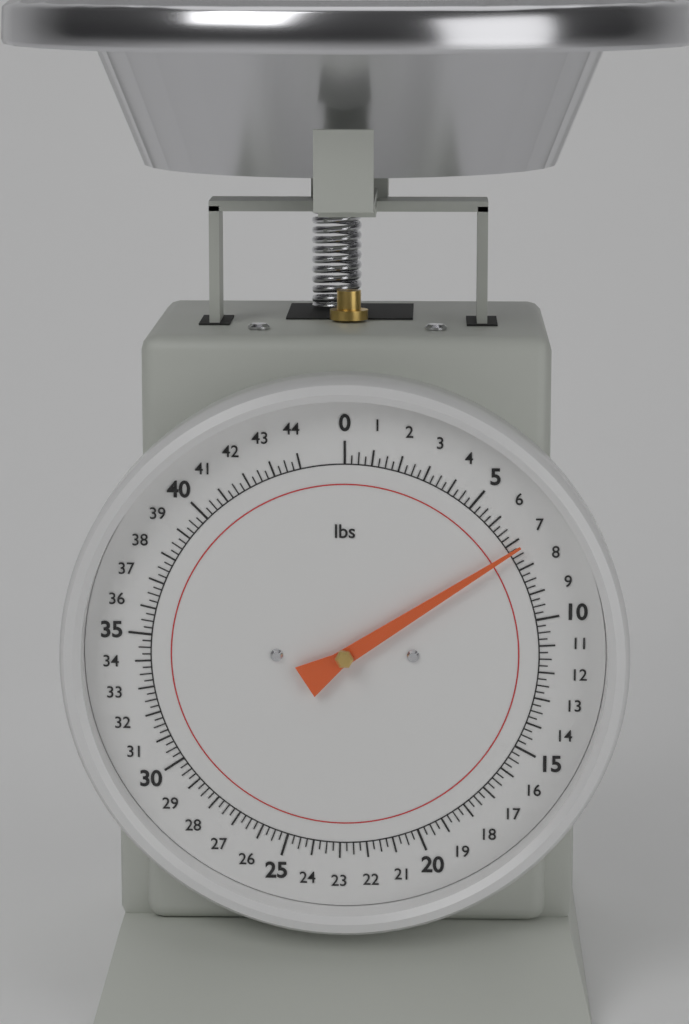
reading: 7.25 lbs
